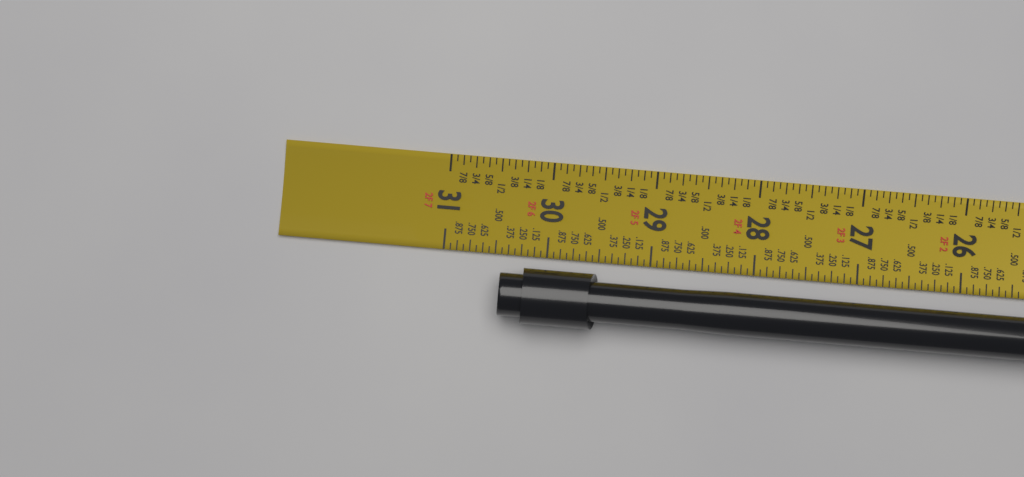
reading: 30.4375 in
